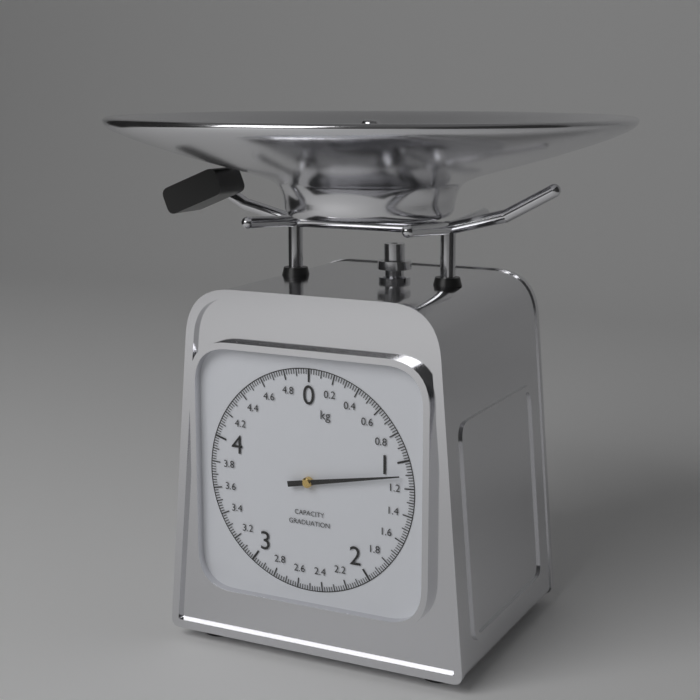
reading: 1.10 kg
